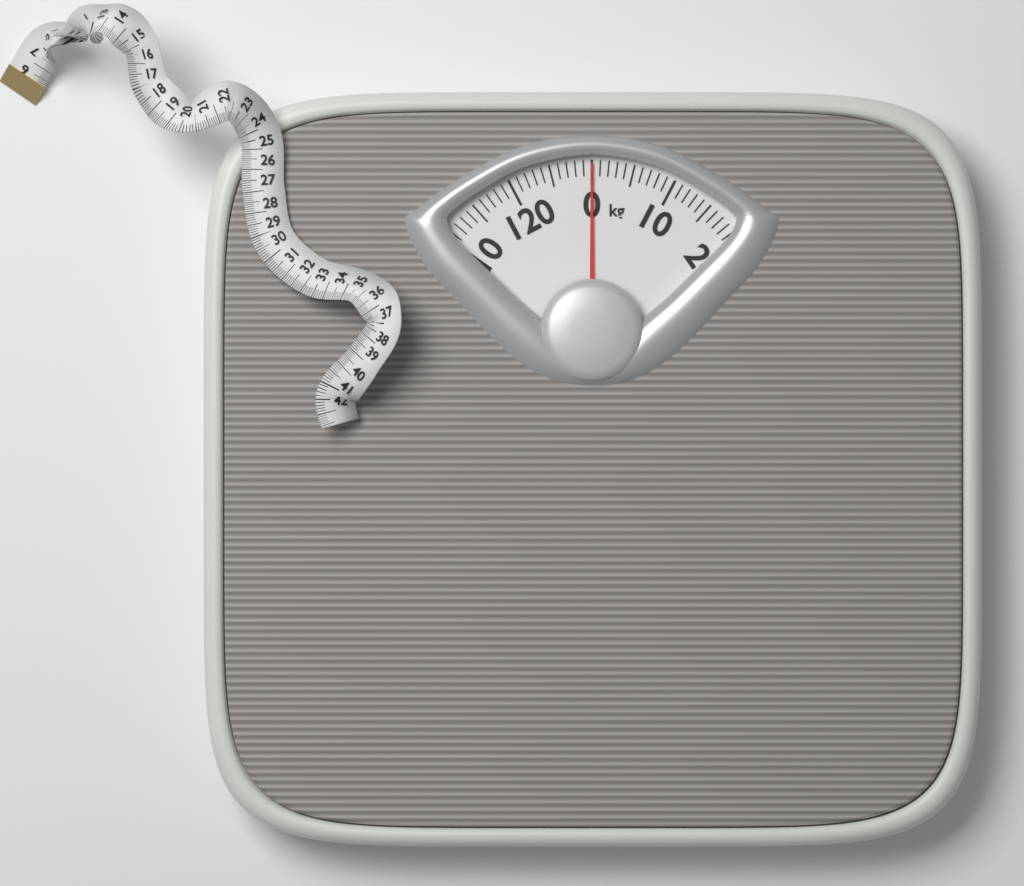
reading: 0 kg
